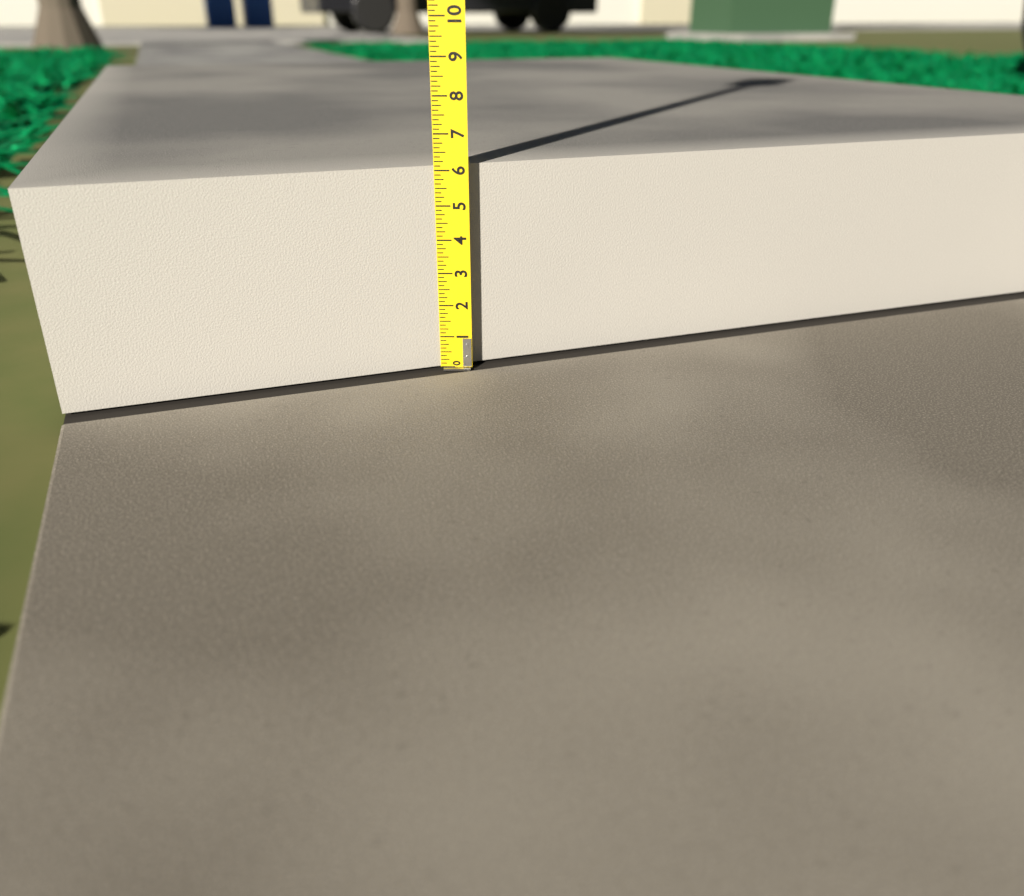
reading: 6.125 (no unit)
